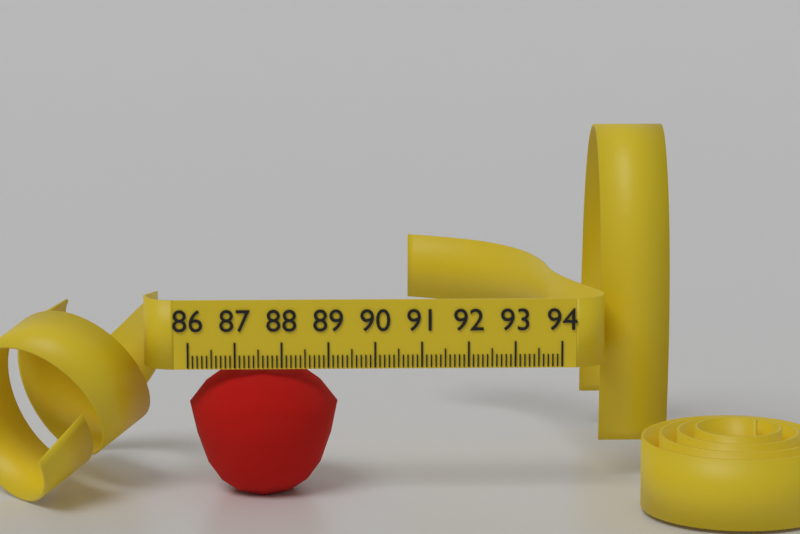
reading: 89.2 (no unit)
